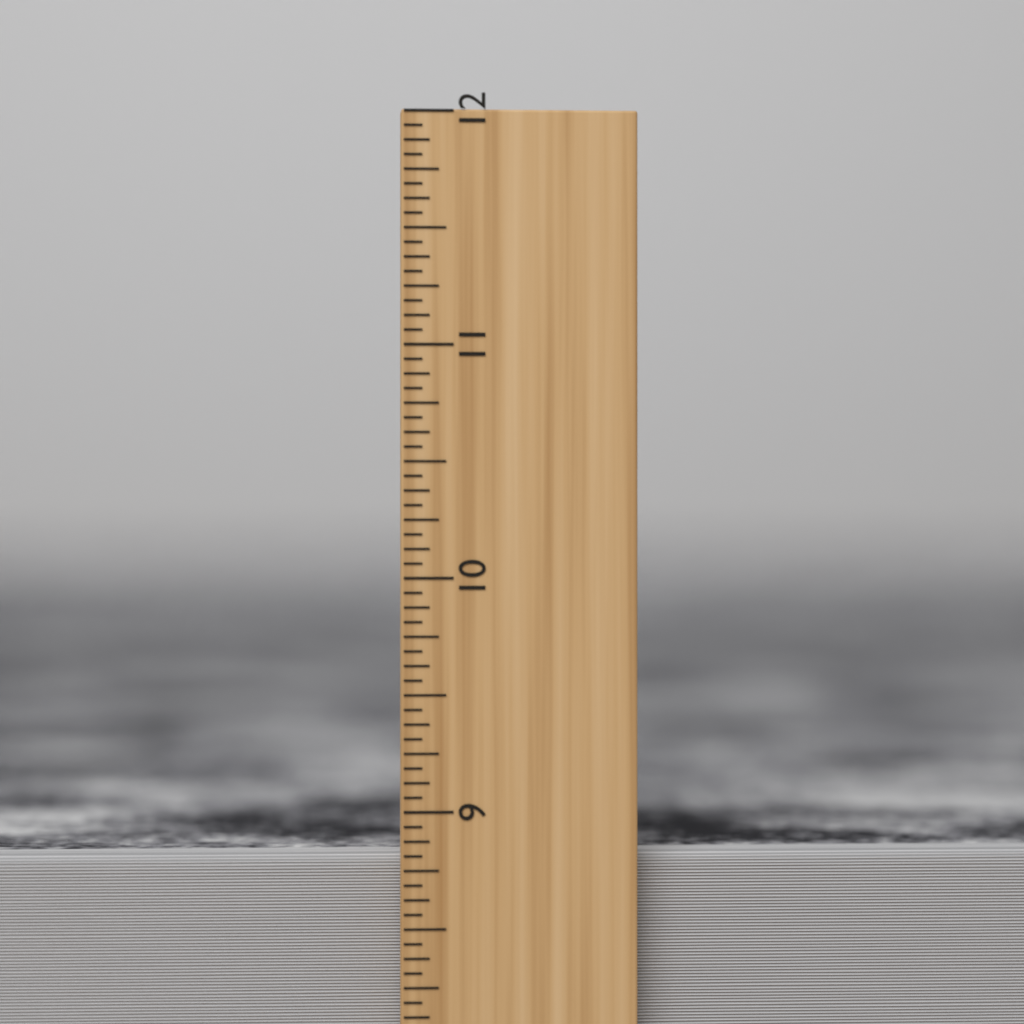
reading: 8.8125 inch
